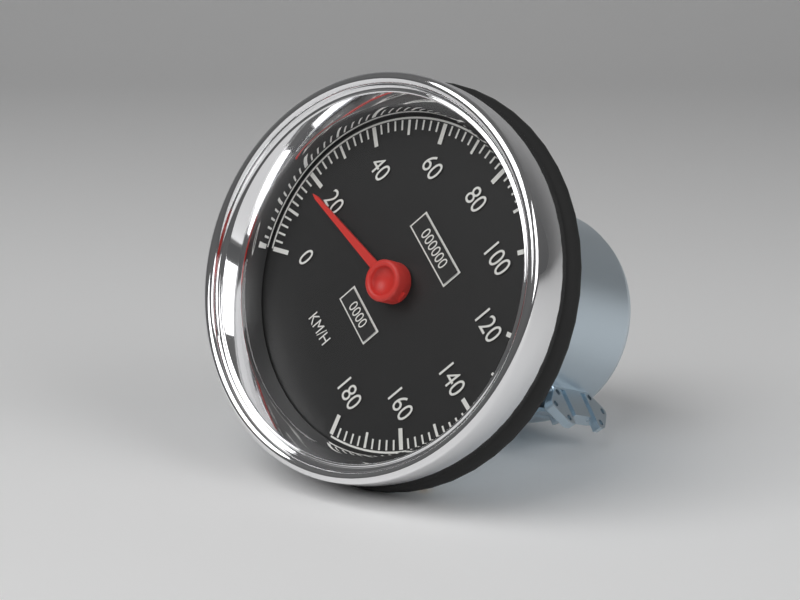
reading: 18 km/h
